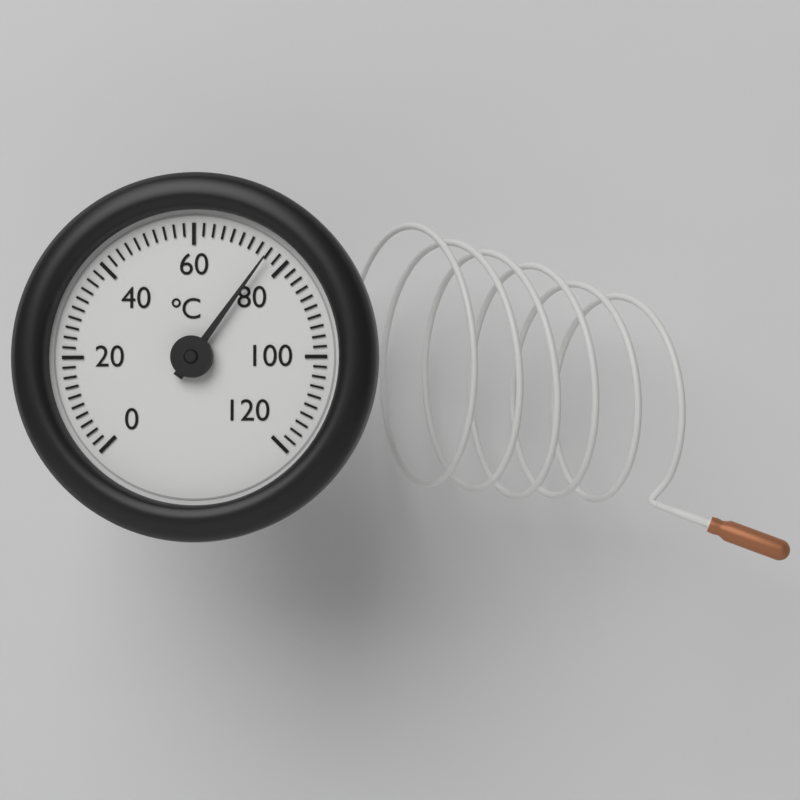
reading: 76 °C
